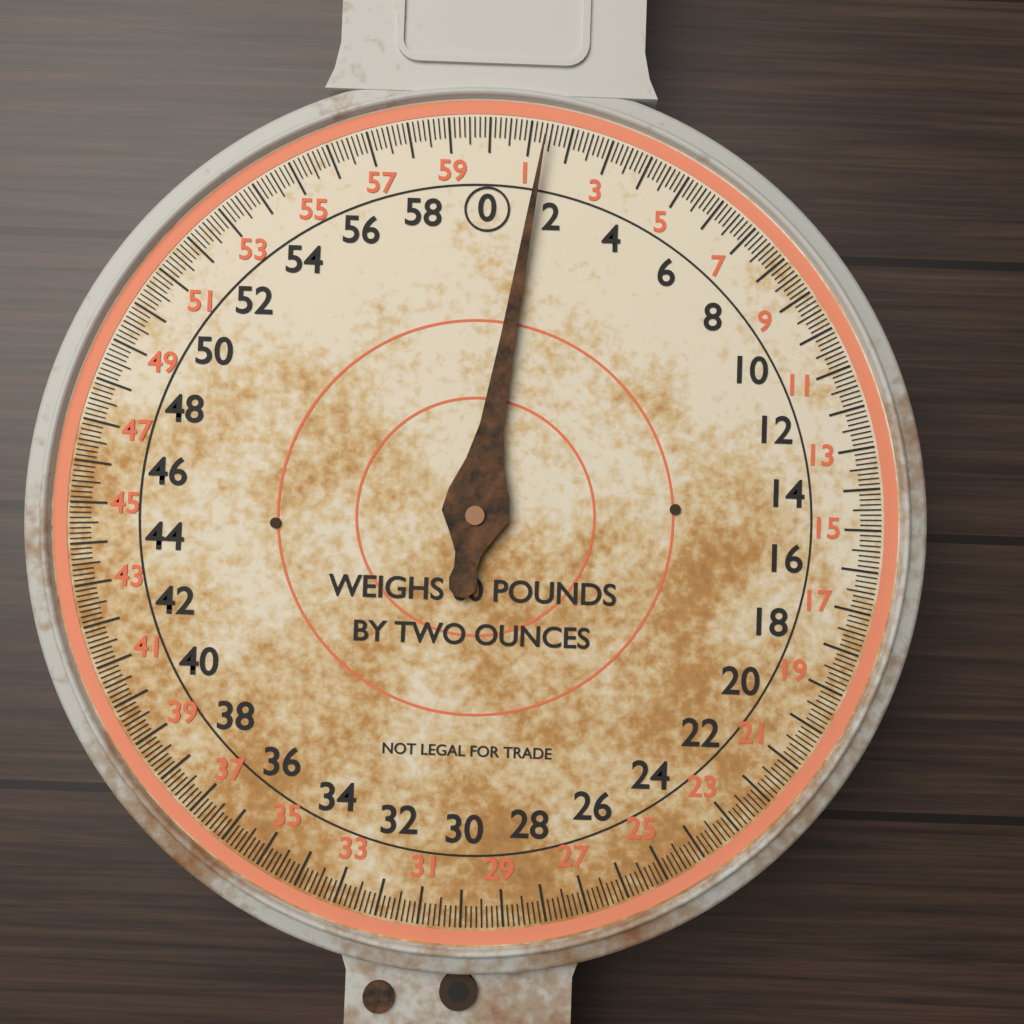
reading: 1.375 lb
